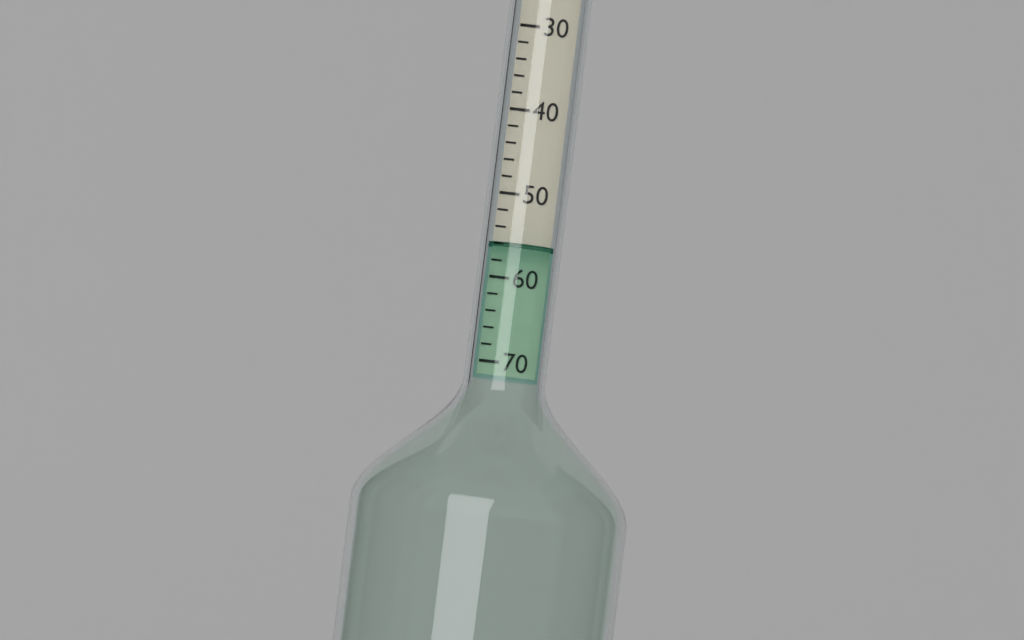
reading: 56 (no unit)
